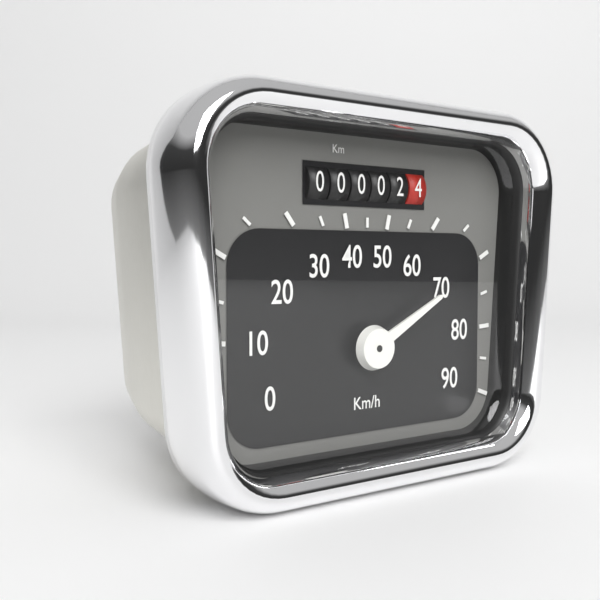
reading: 70 km/h
